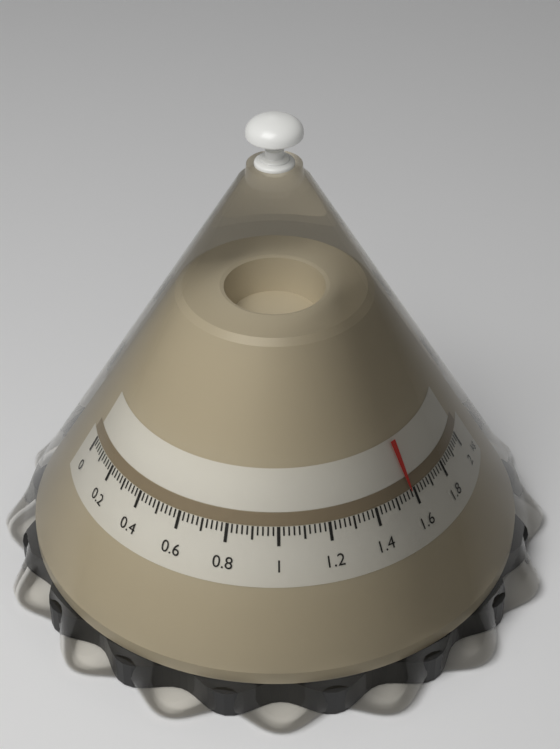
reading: 1.58 kg
